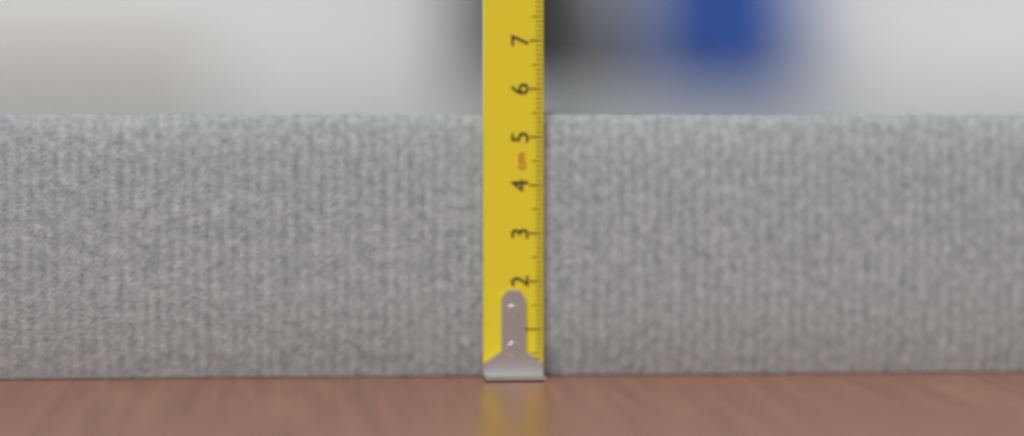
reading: 5.5 cm
